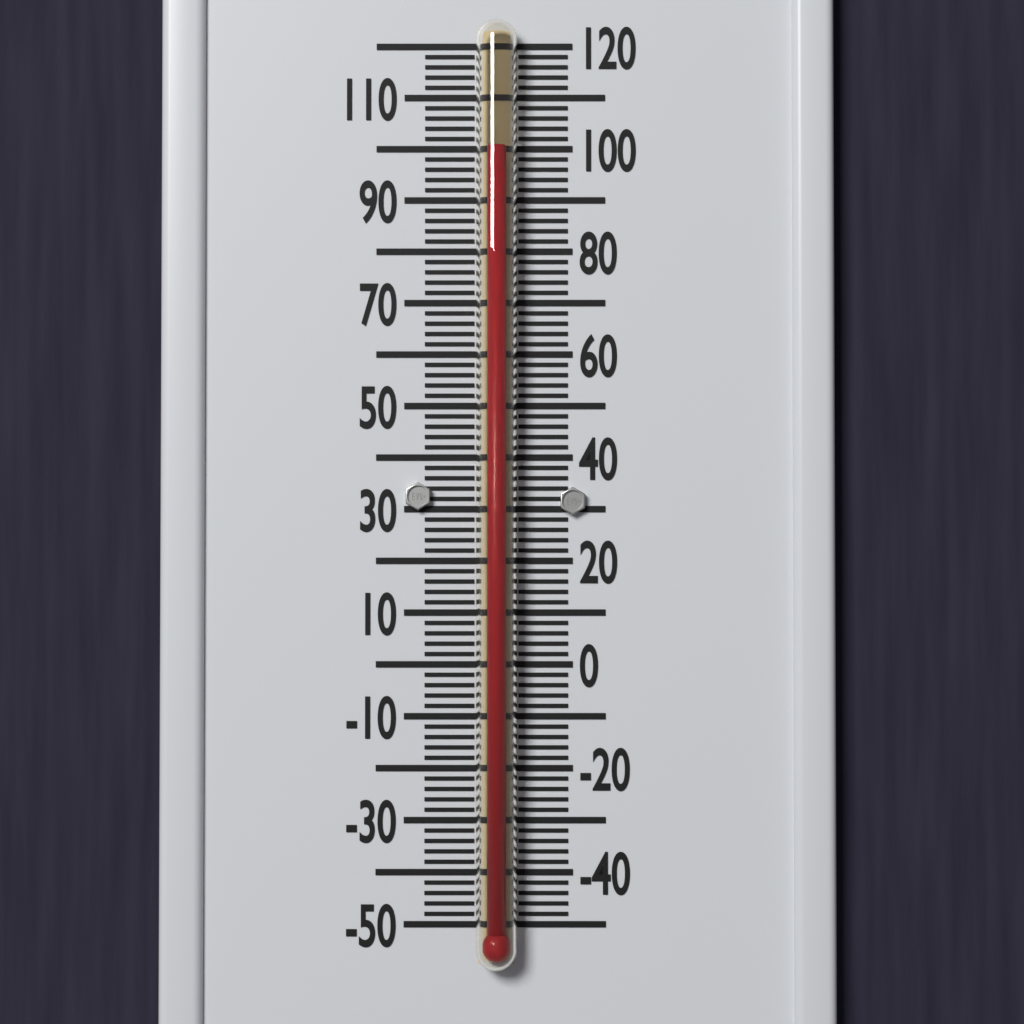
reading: 100 °F
